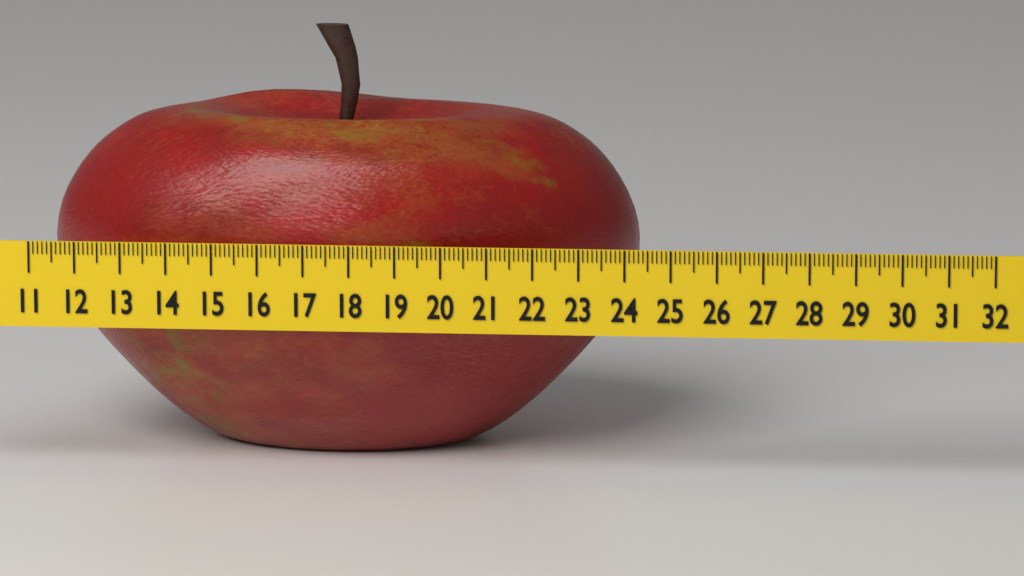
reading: 24.1 (no unit)
